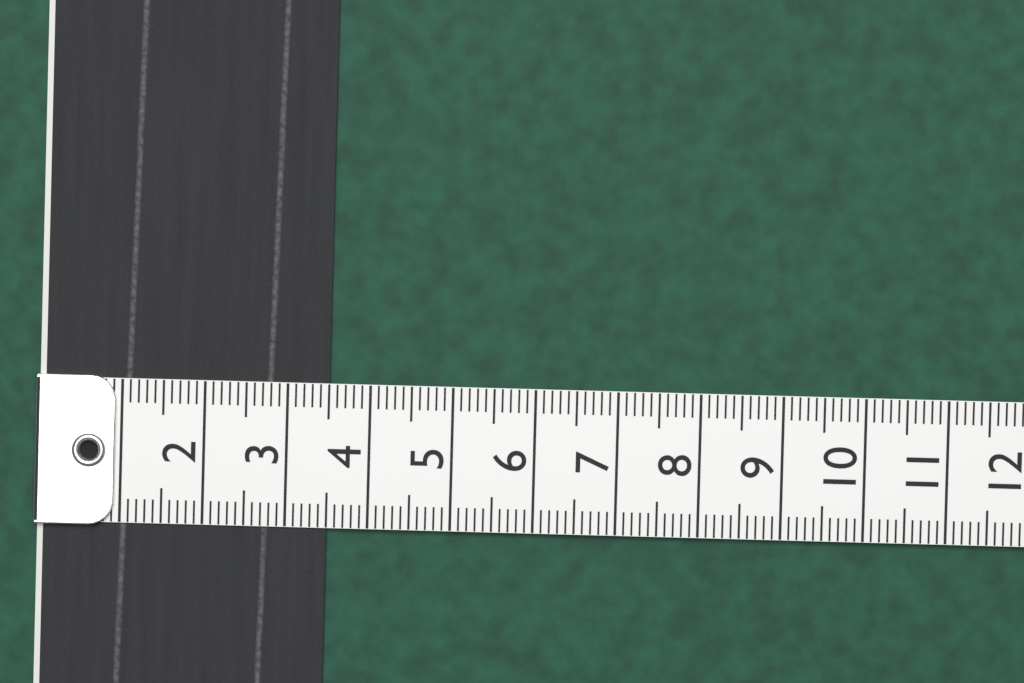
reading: 3.5 (no unit)
